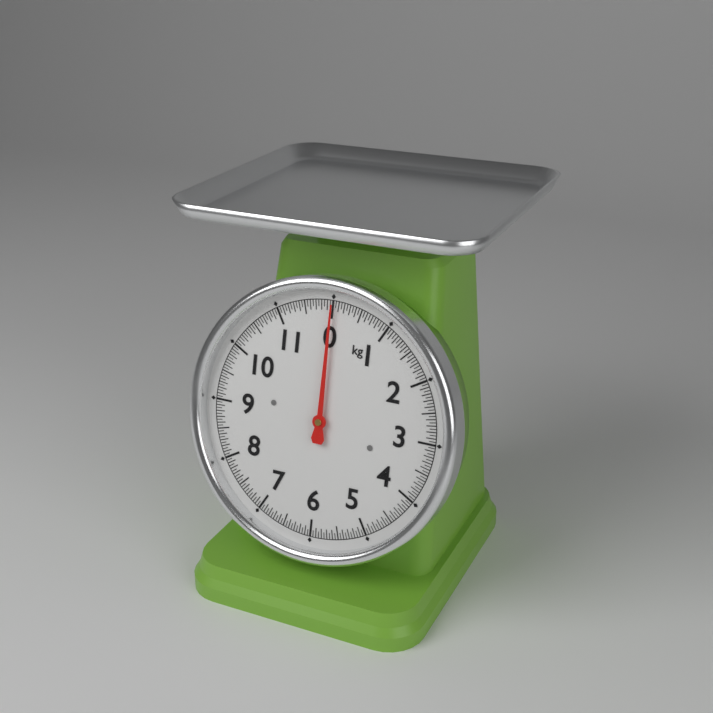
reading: 0.00 kg
